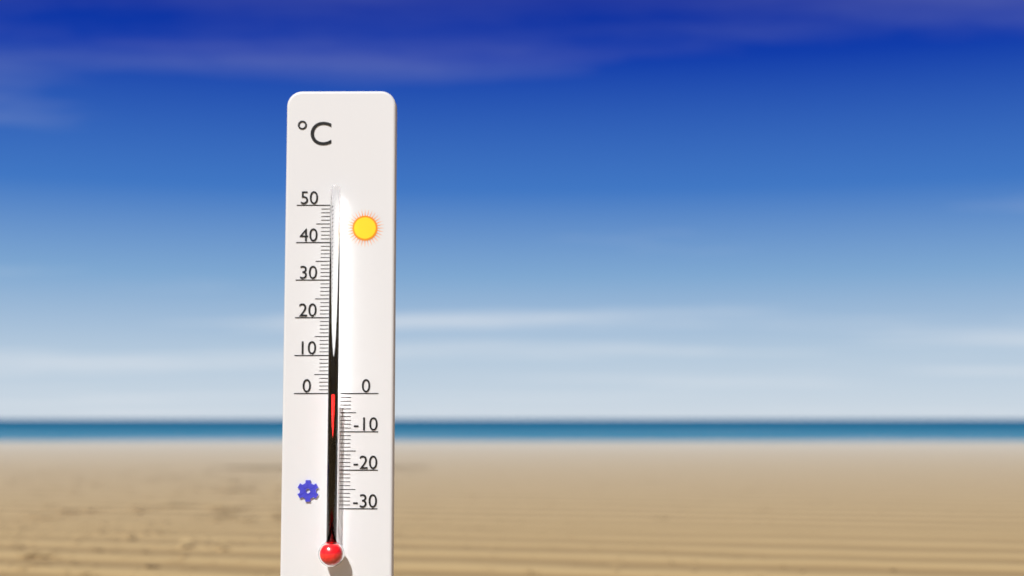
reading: 0 °C
